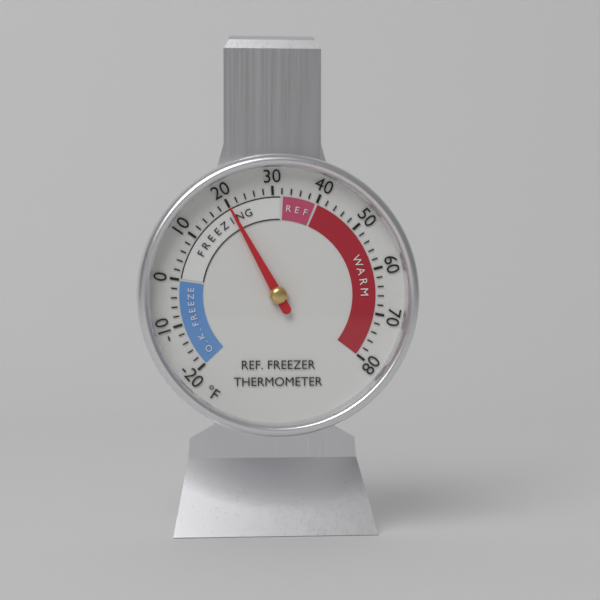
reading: 20 °F
